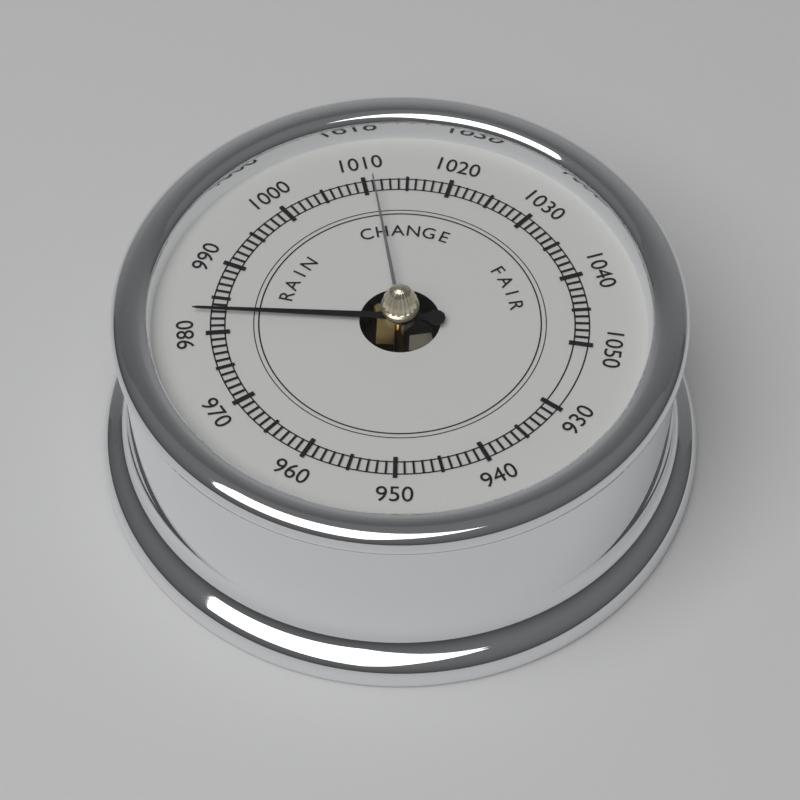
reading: 983 (no unit)
